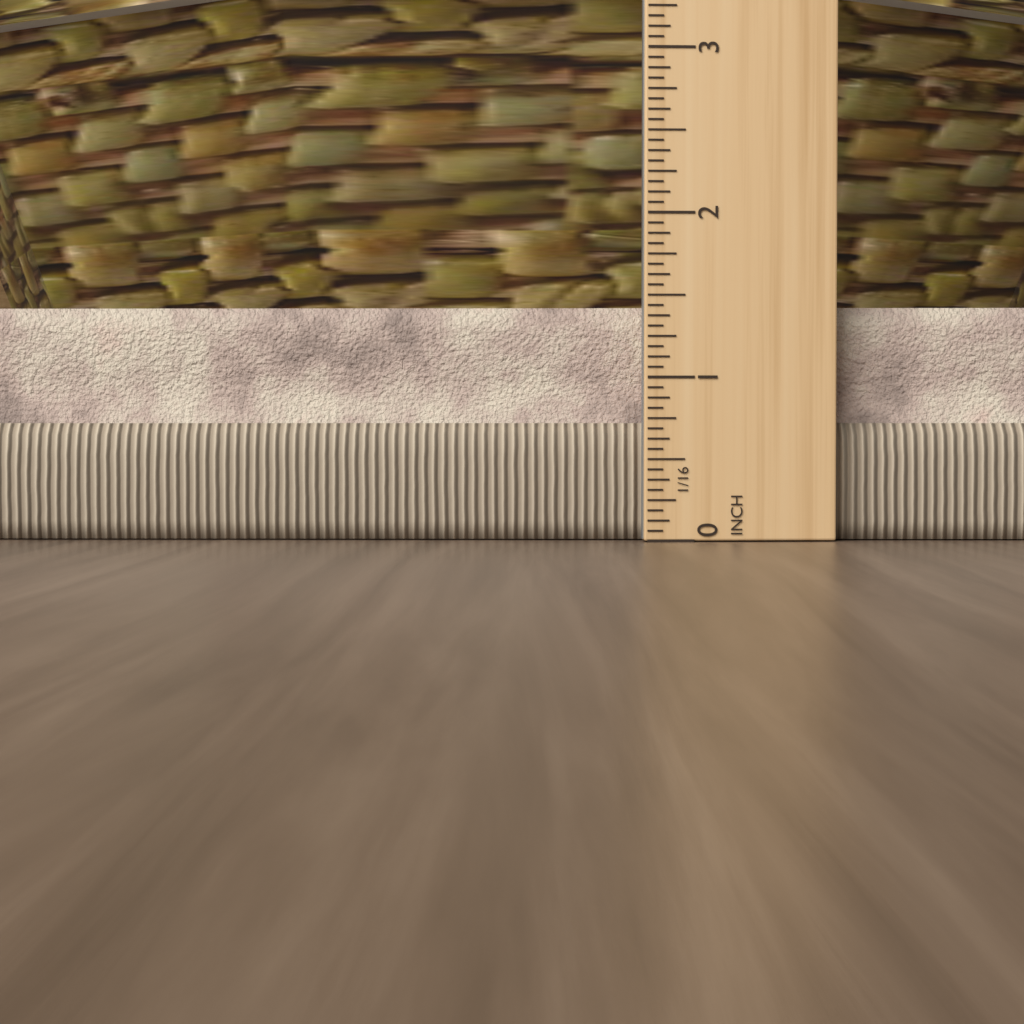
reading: 1.4375 in
